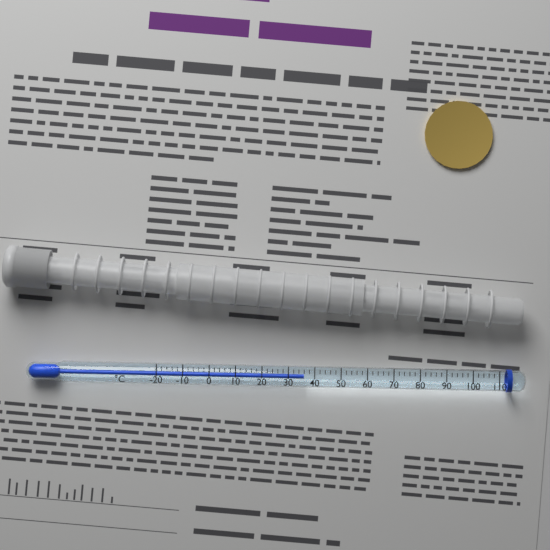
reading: 36 °C
